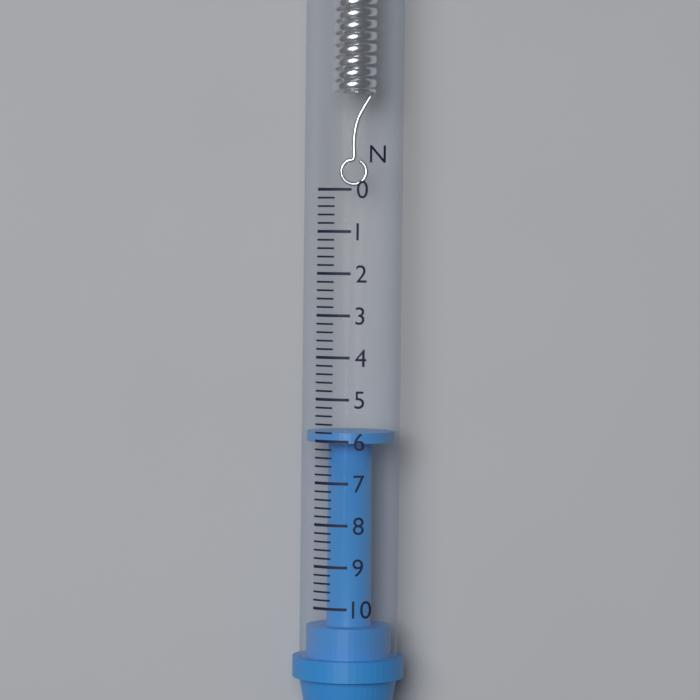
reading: 5.8 N
